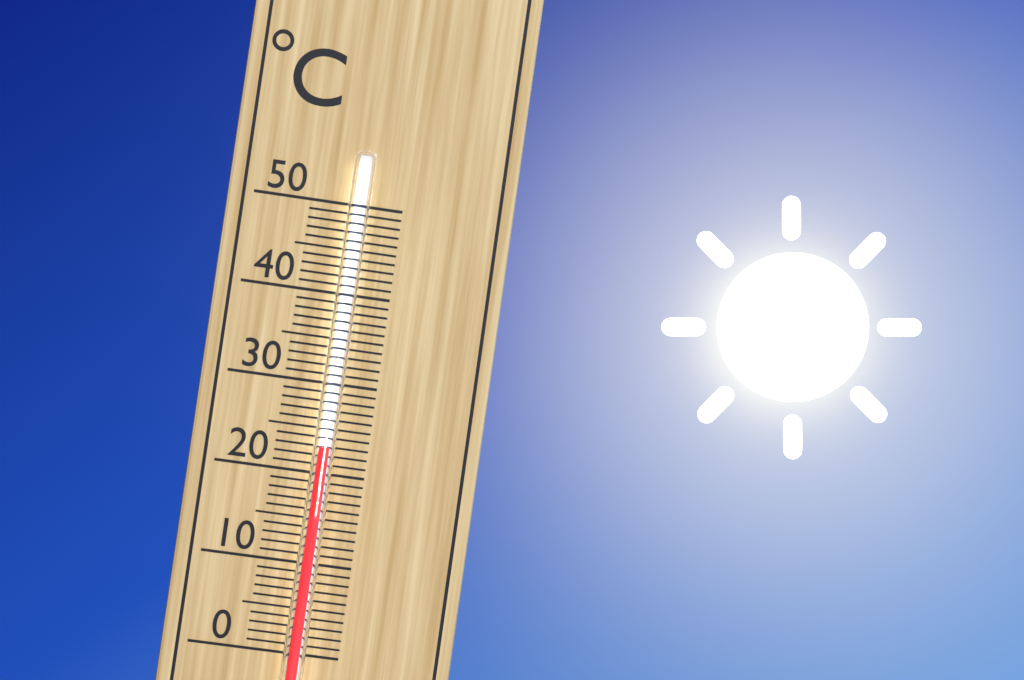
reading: 23 °C
